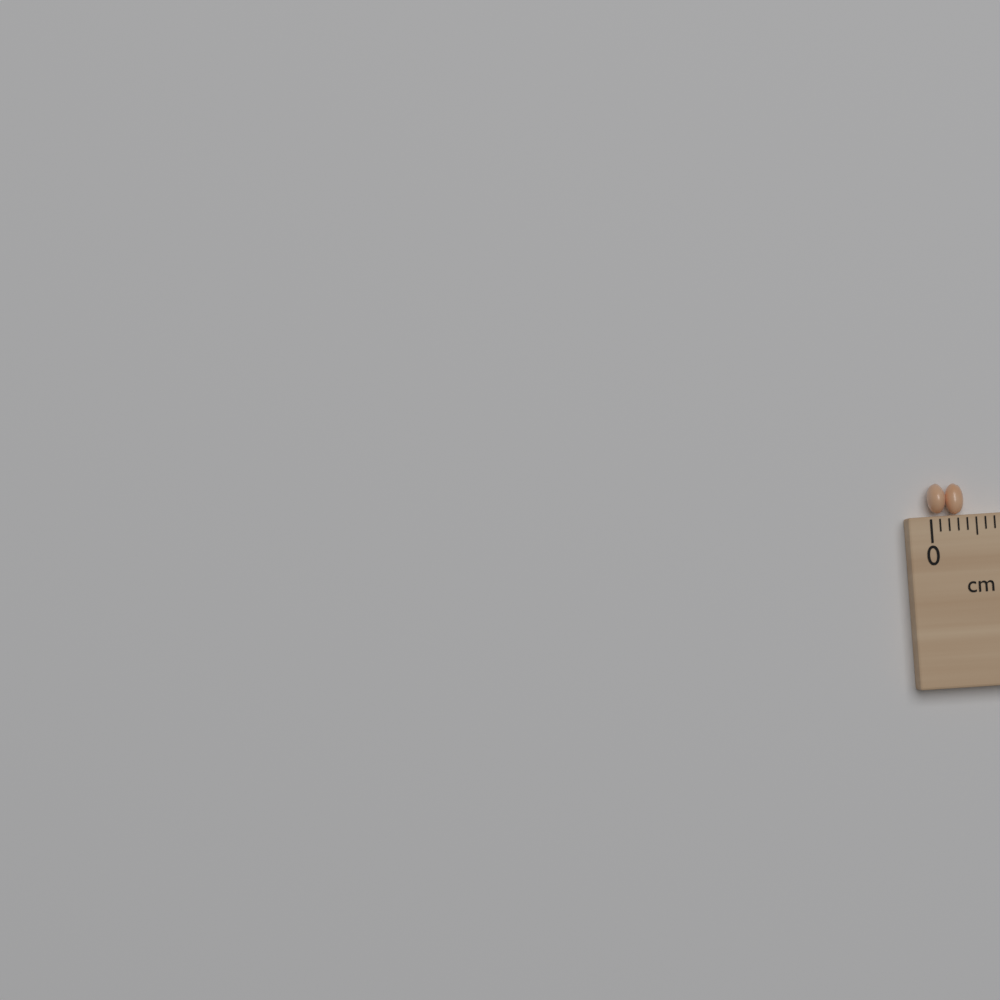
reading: 0.4 cm
